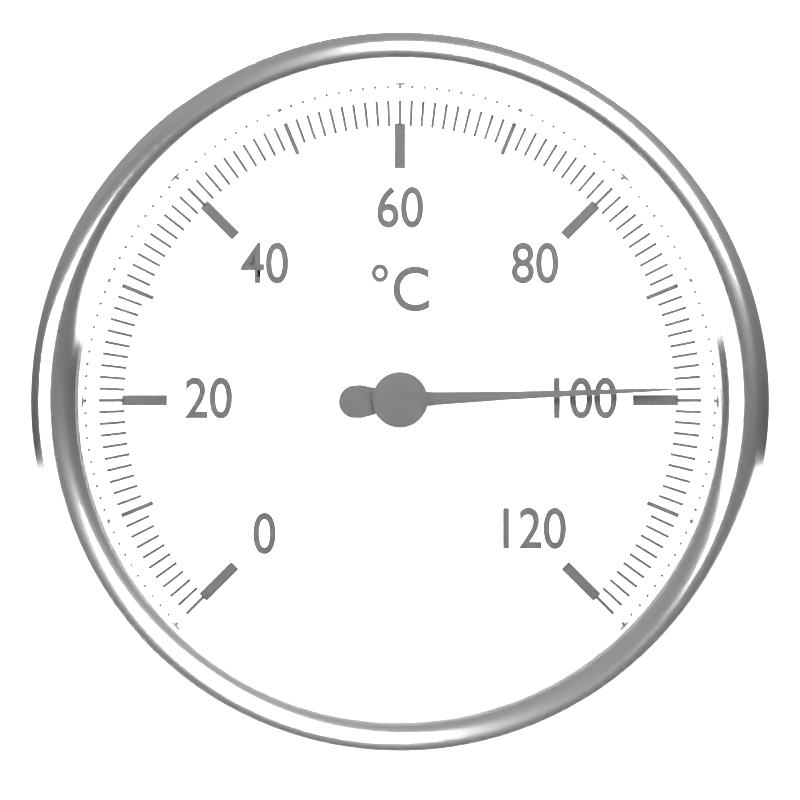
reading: 99 °C
